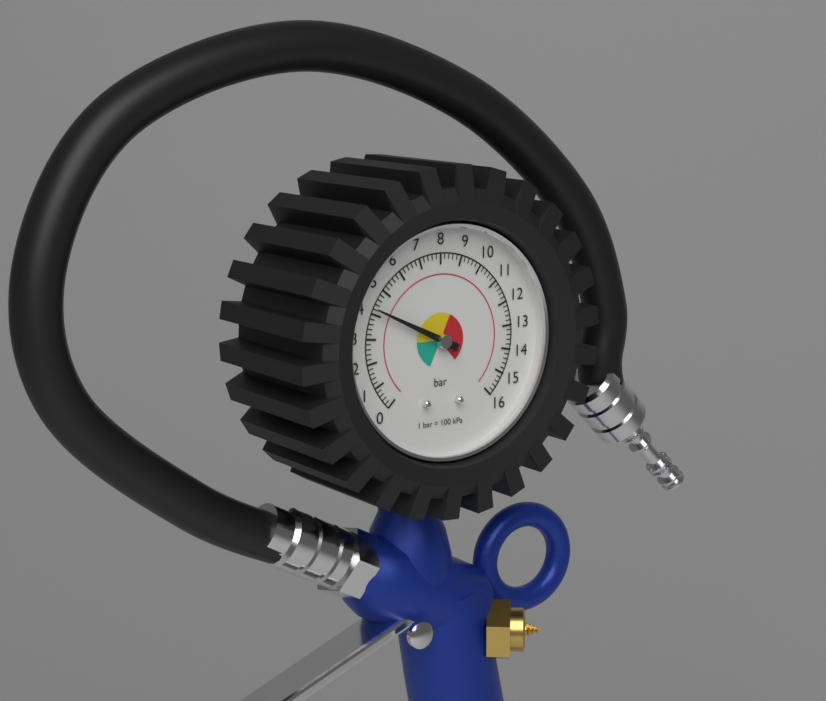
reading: 4.2 bar
